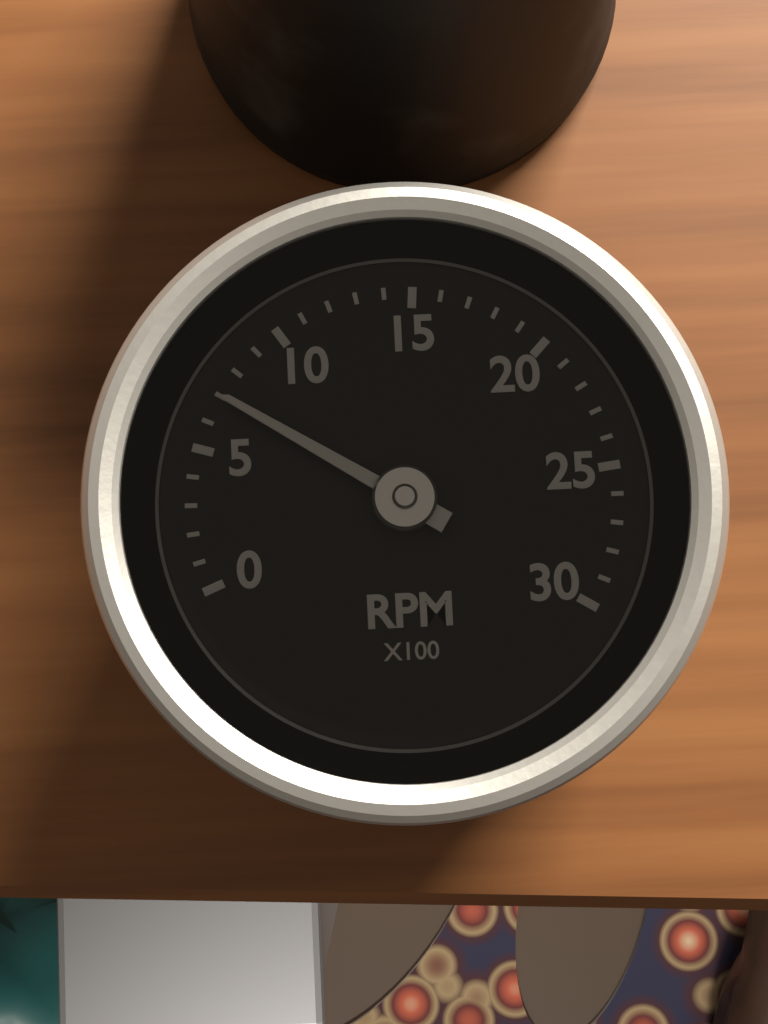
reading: 7 RPM x100
